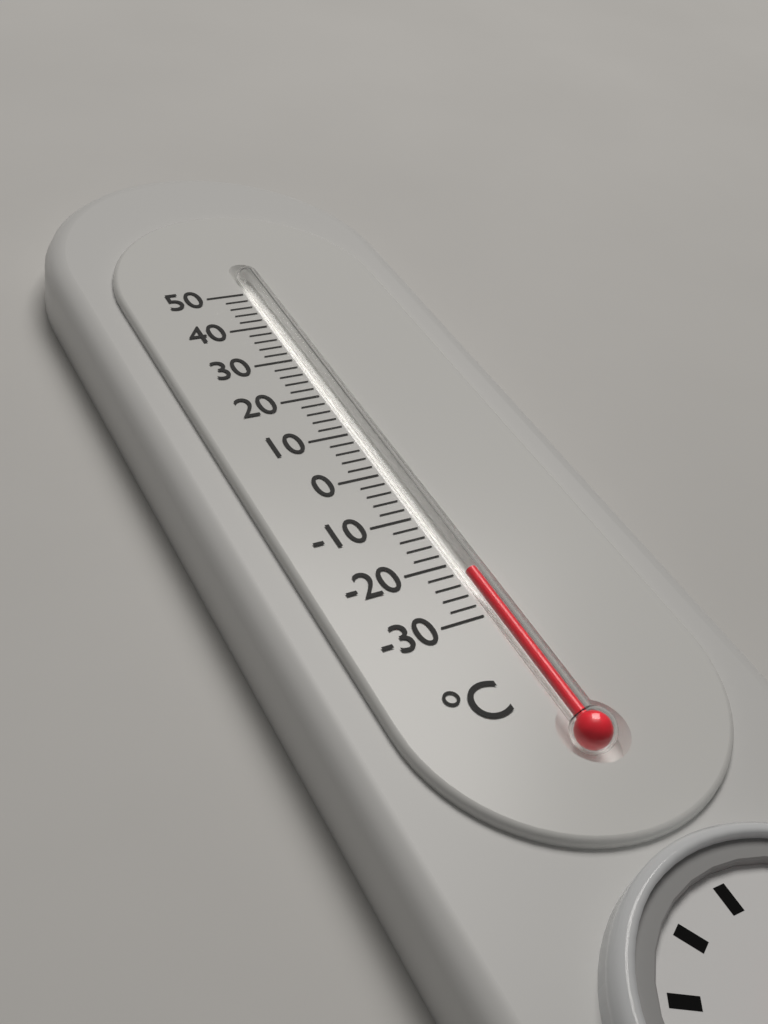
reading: -22 °C
